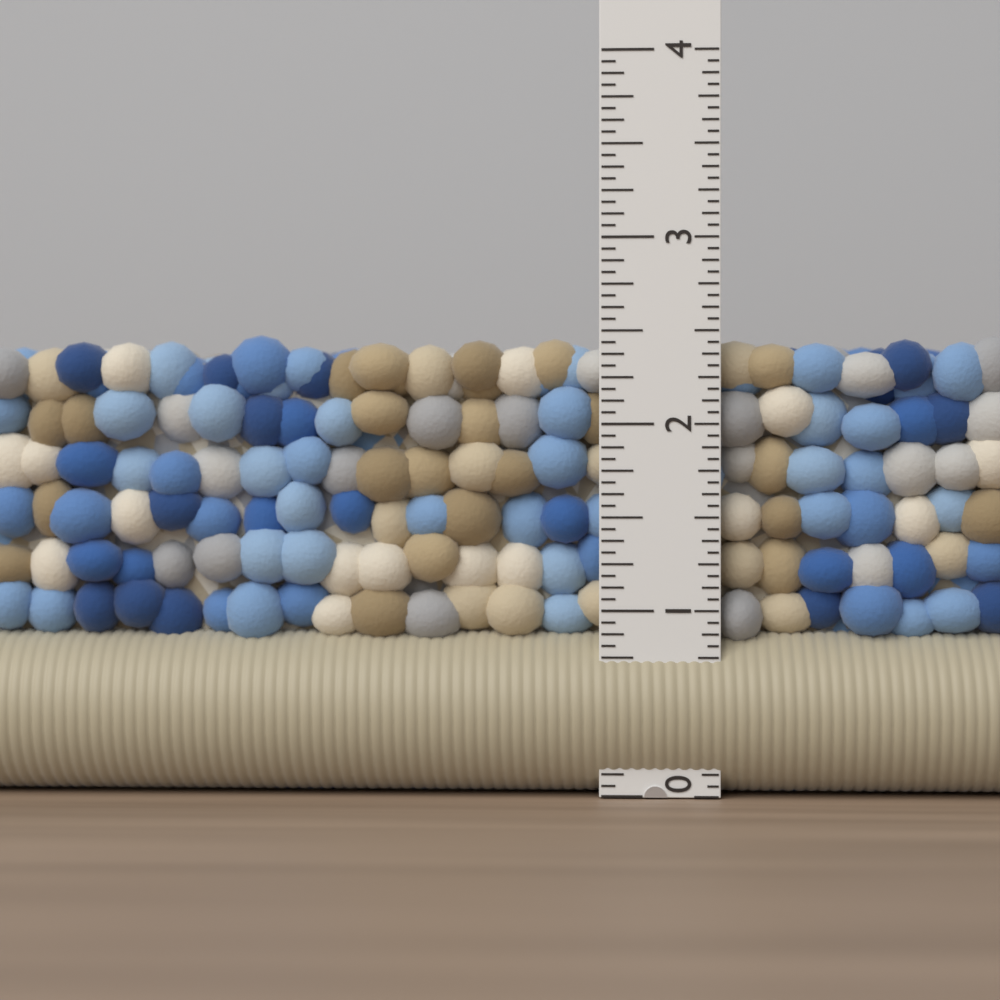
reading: 2.5000 in
